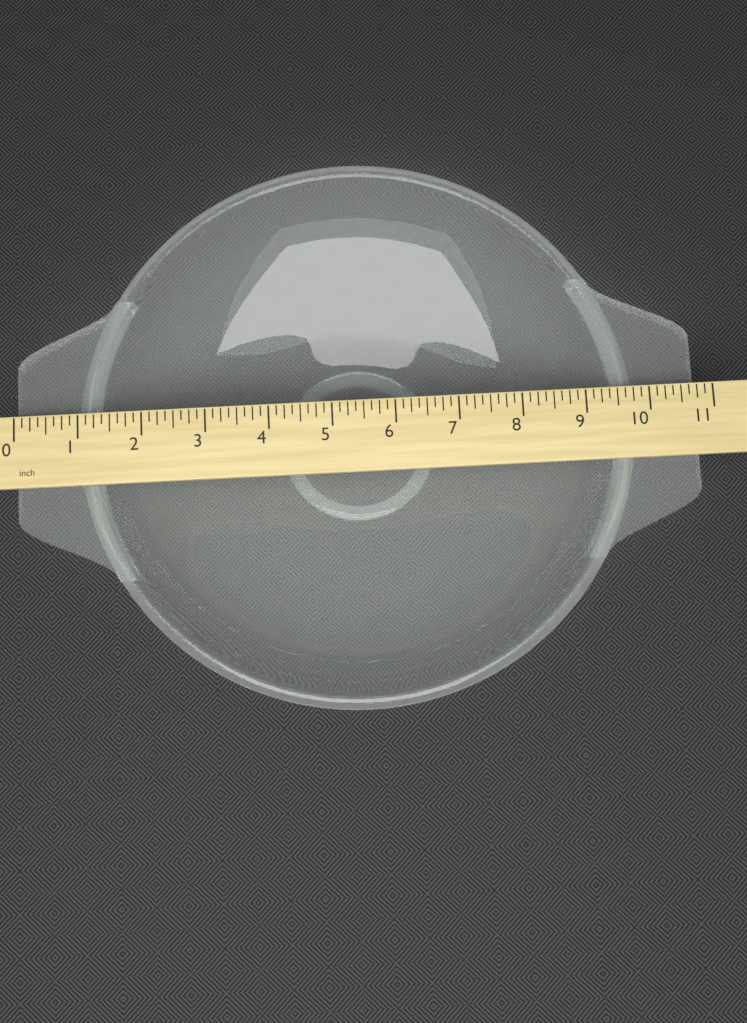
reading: 10.750 inch
